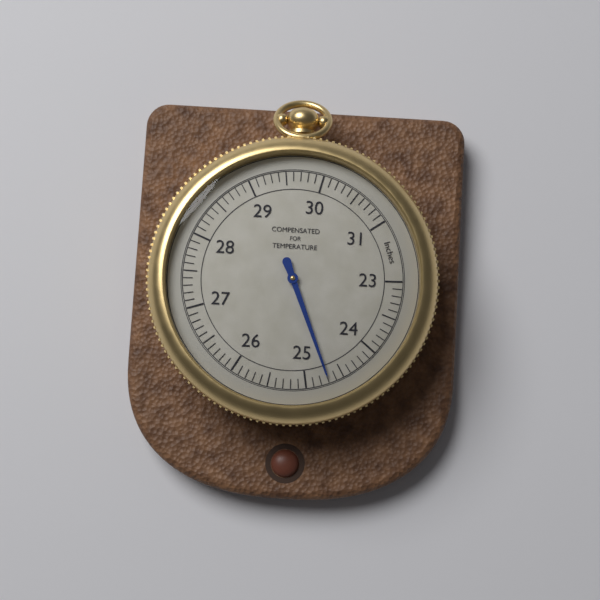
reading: 24.7 inches
